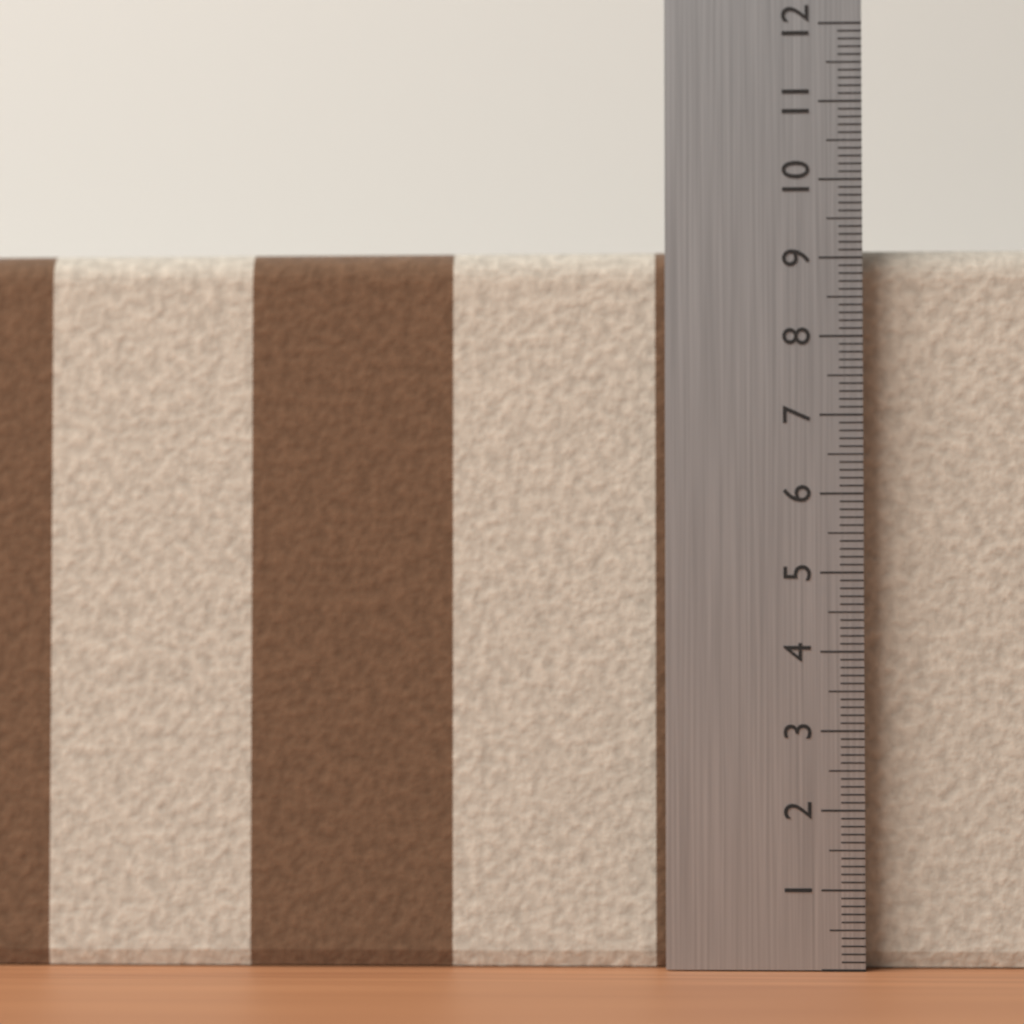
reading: 9.2 (no unit)
